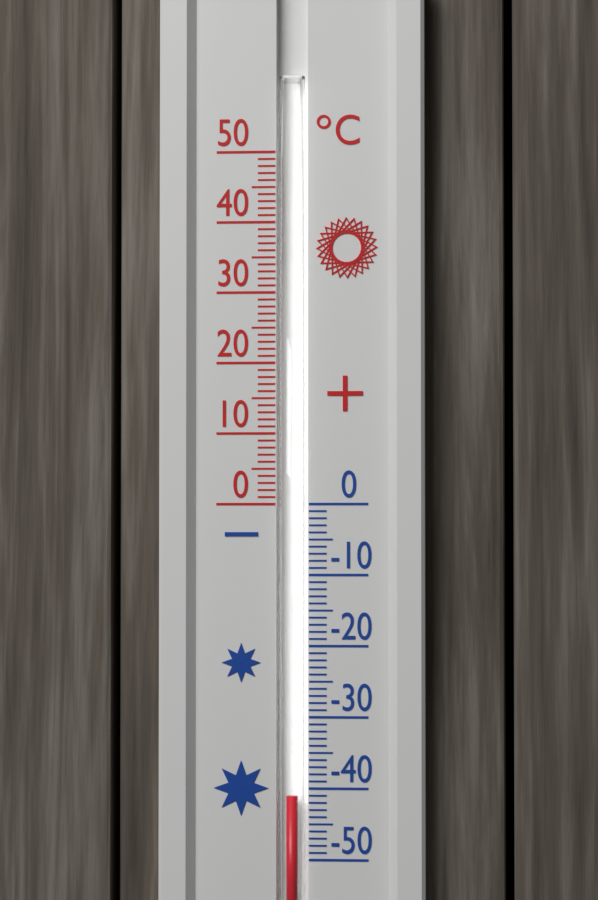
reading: -41 °C
